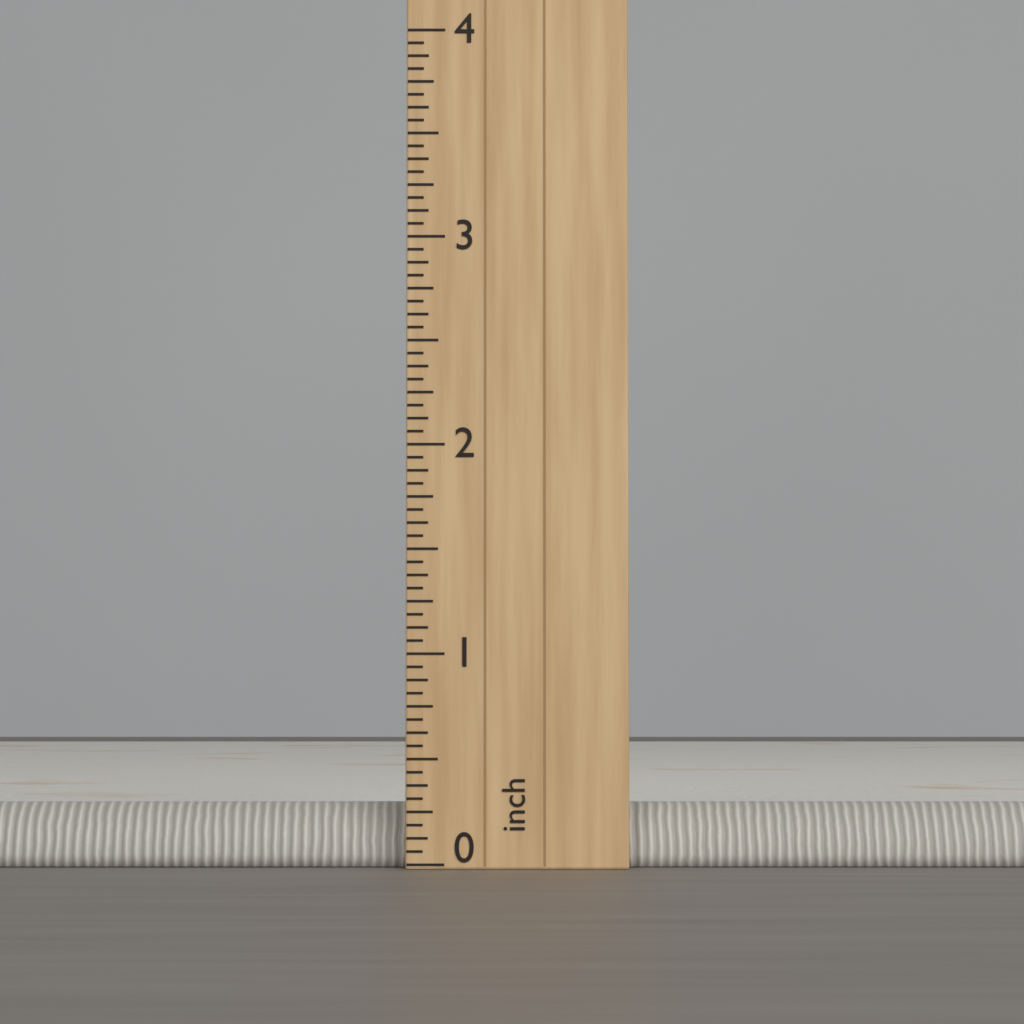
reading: 0.1250 inch
